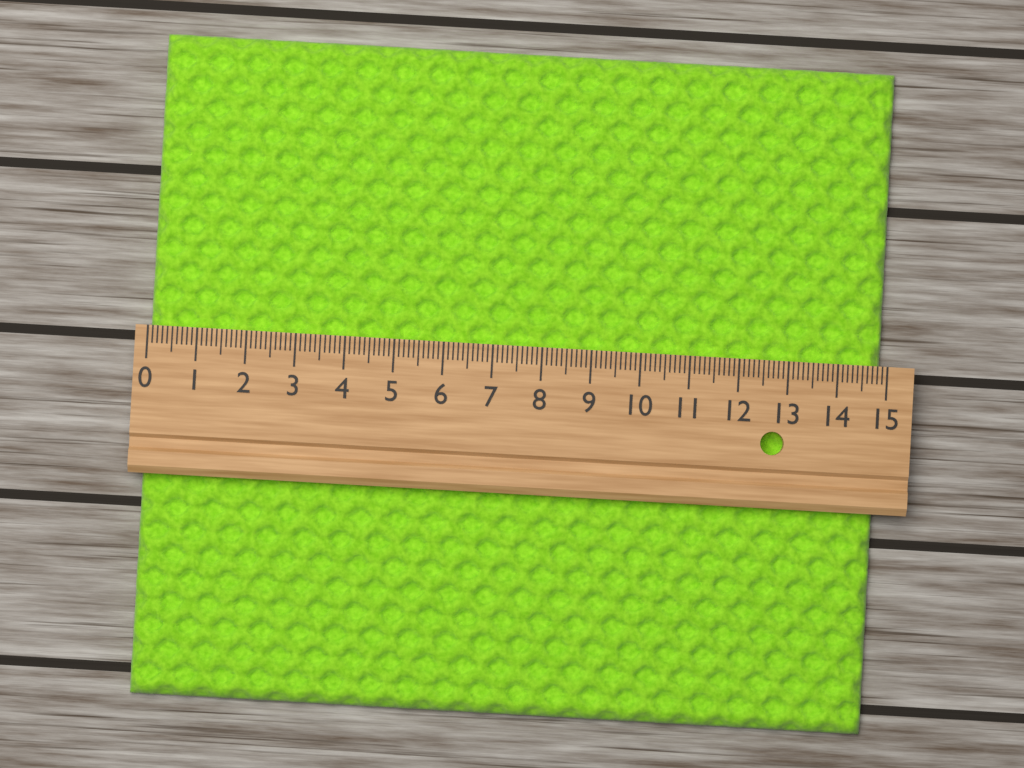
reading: 14.9 (no unit)
